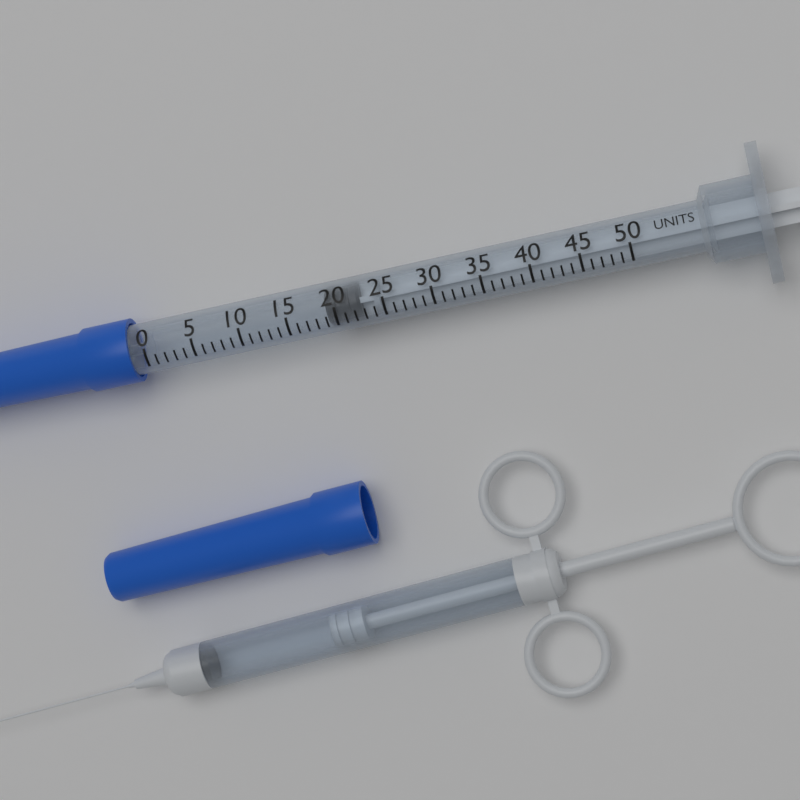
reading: 19 units
